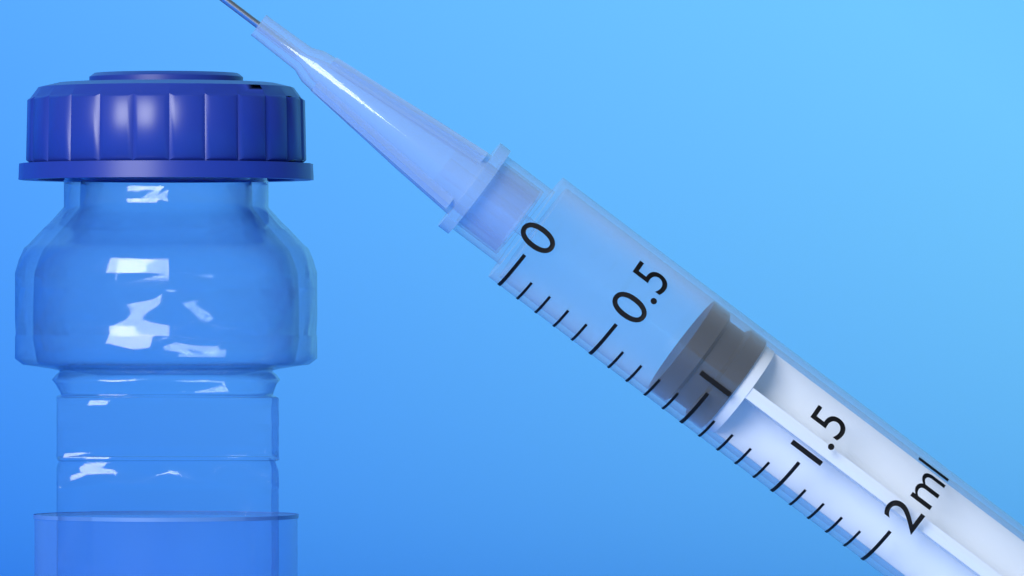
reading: 0.8 ml
